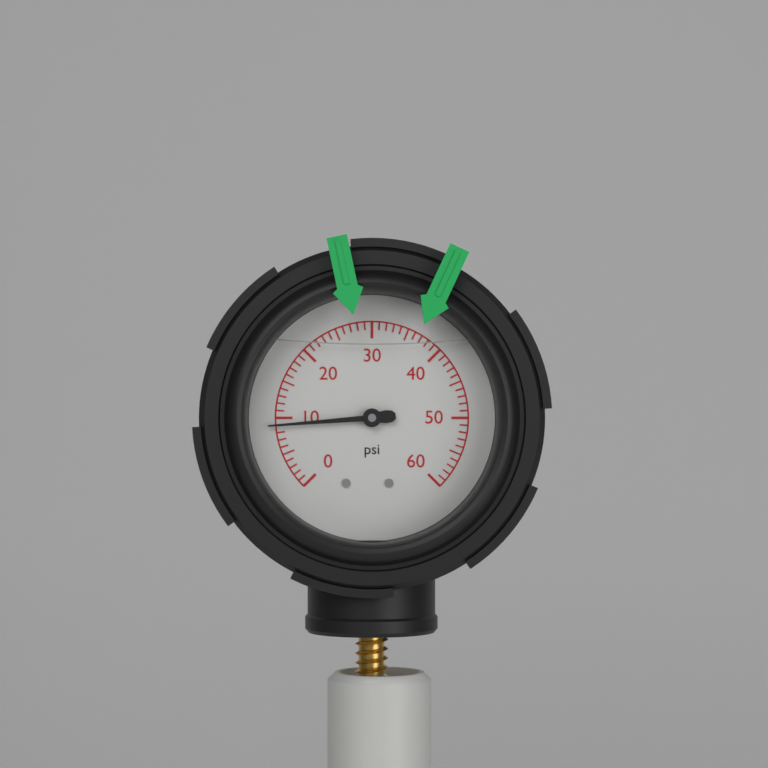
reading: 9 psi
